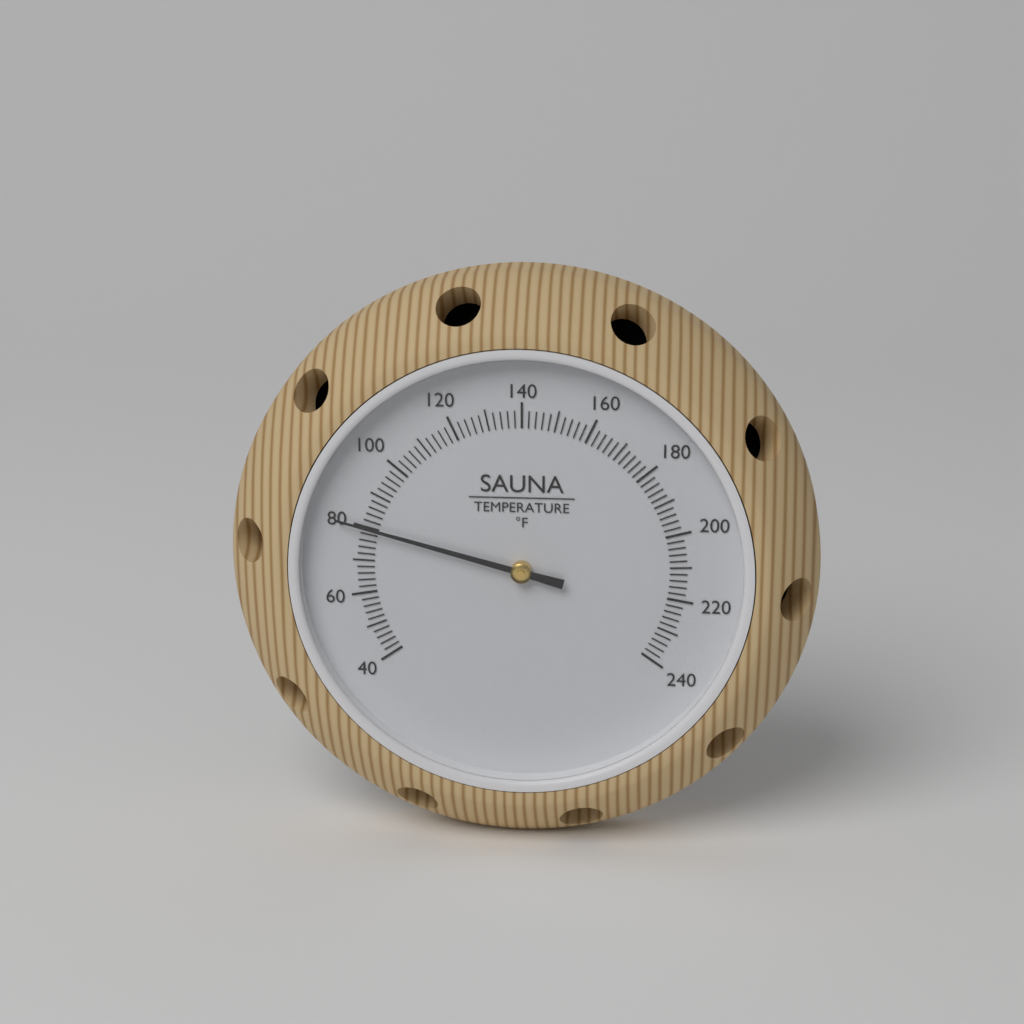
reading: 80 °F
